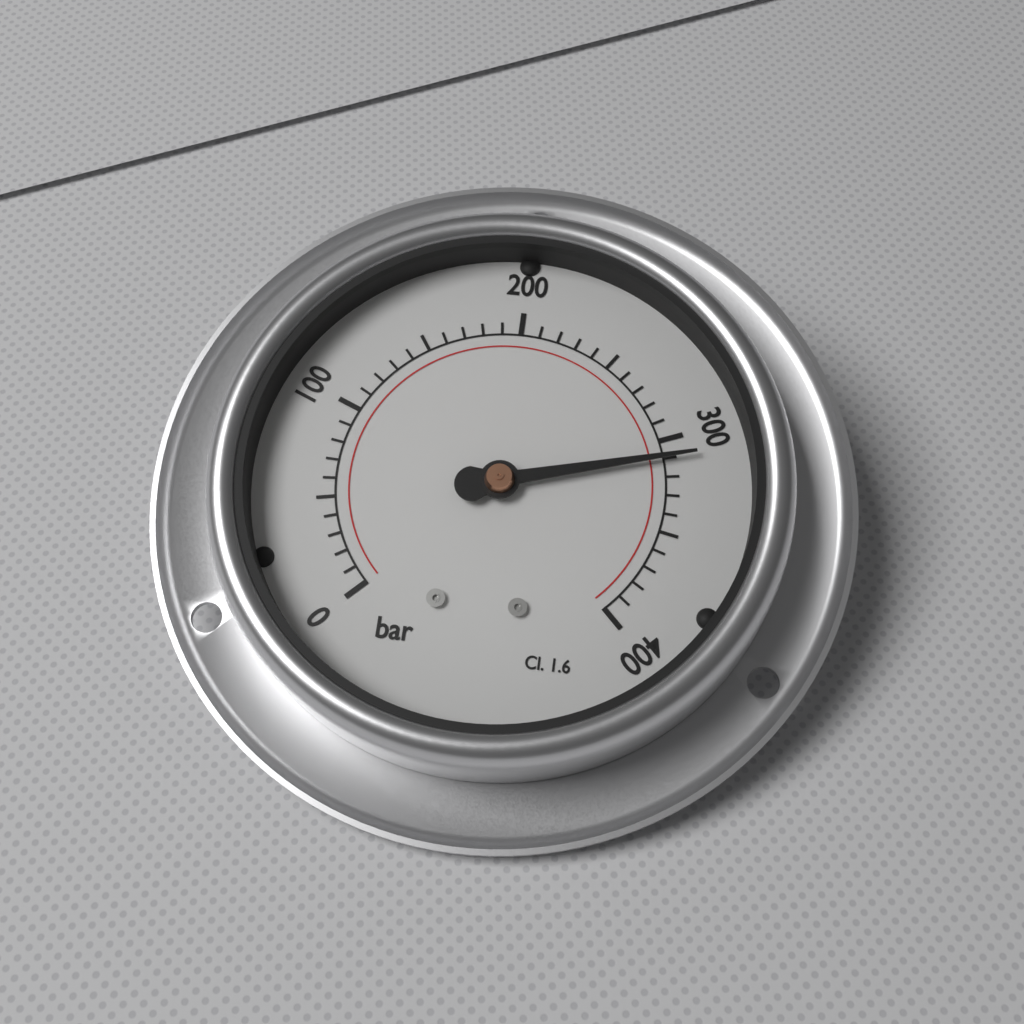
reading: 310 bar
